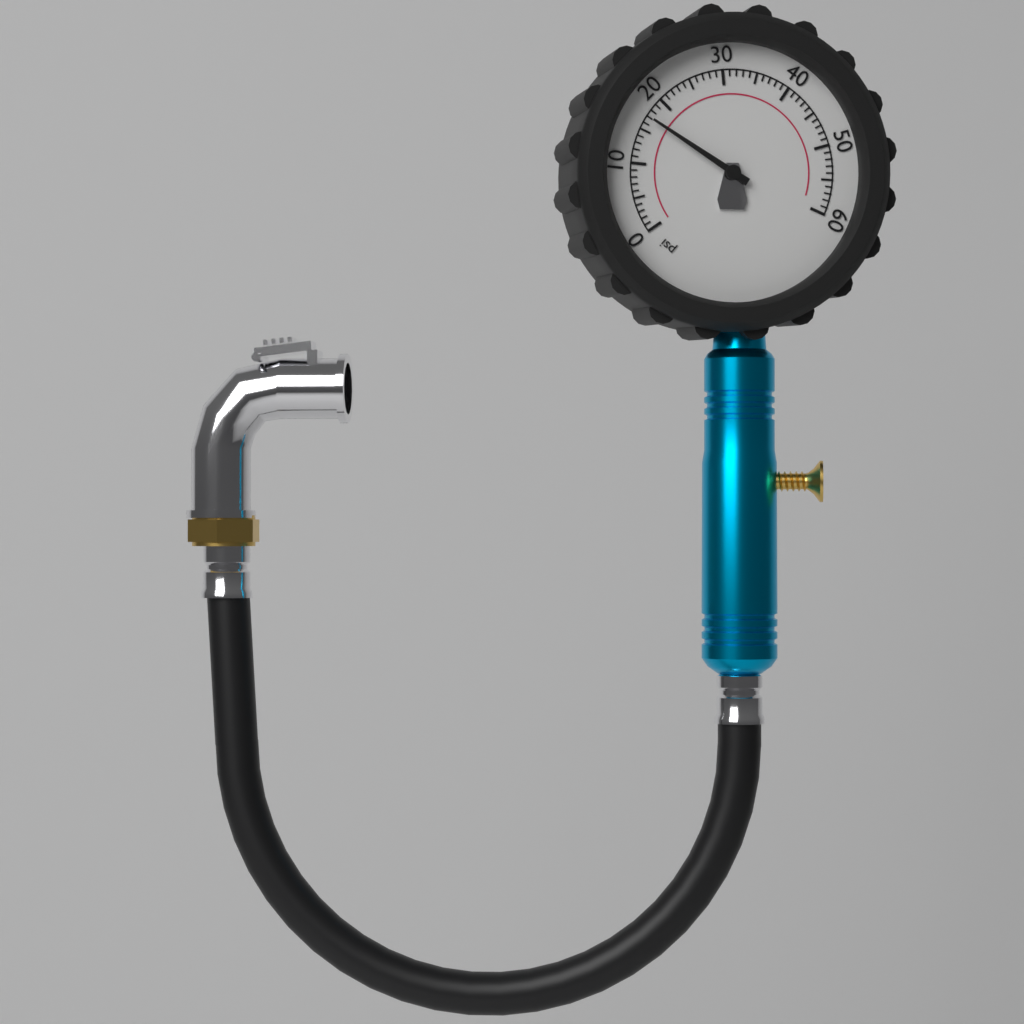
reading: 17 psi
